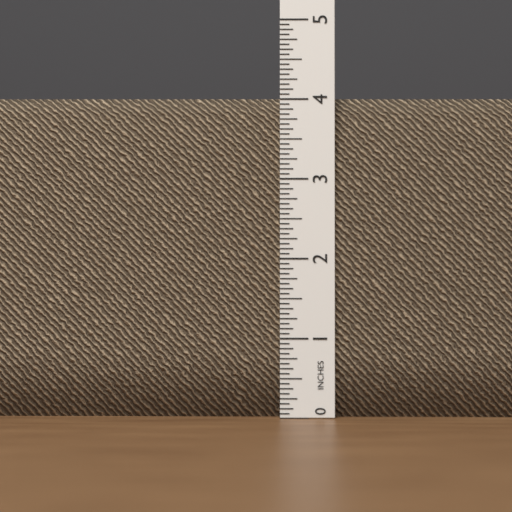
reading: 4.0000 in
